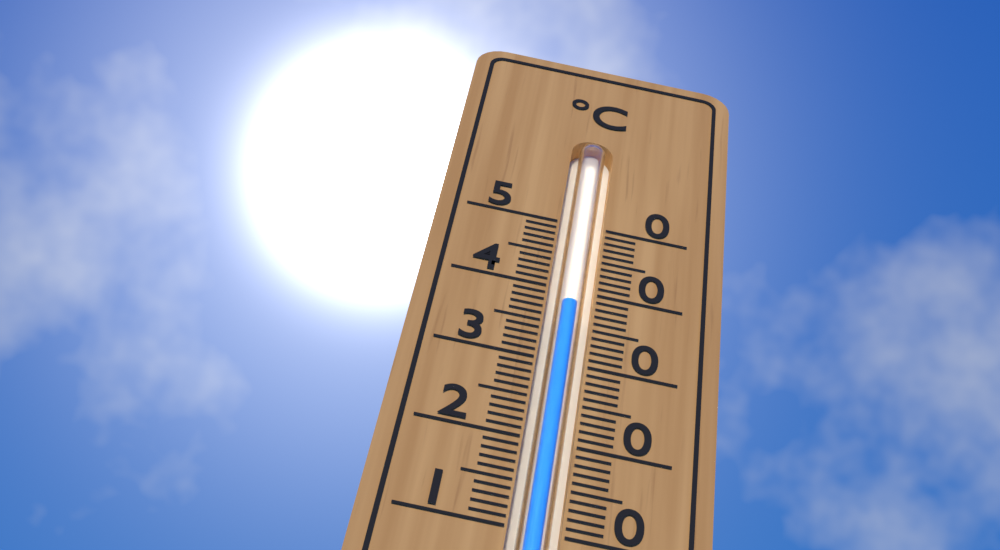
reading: 38 °C
